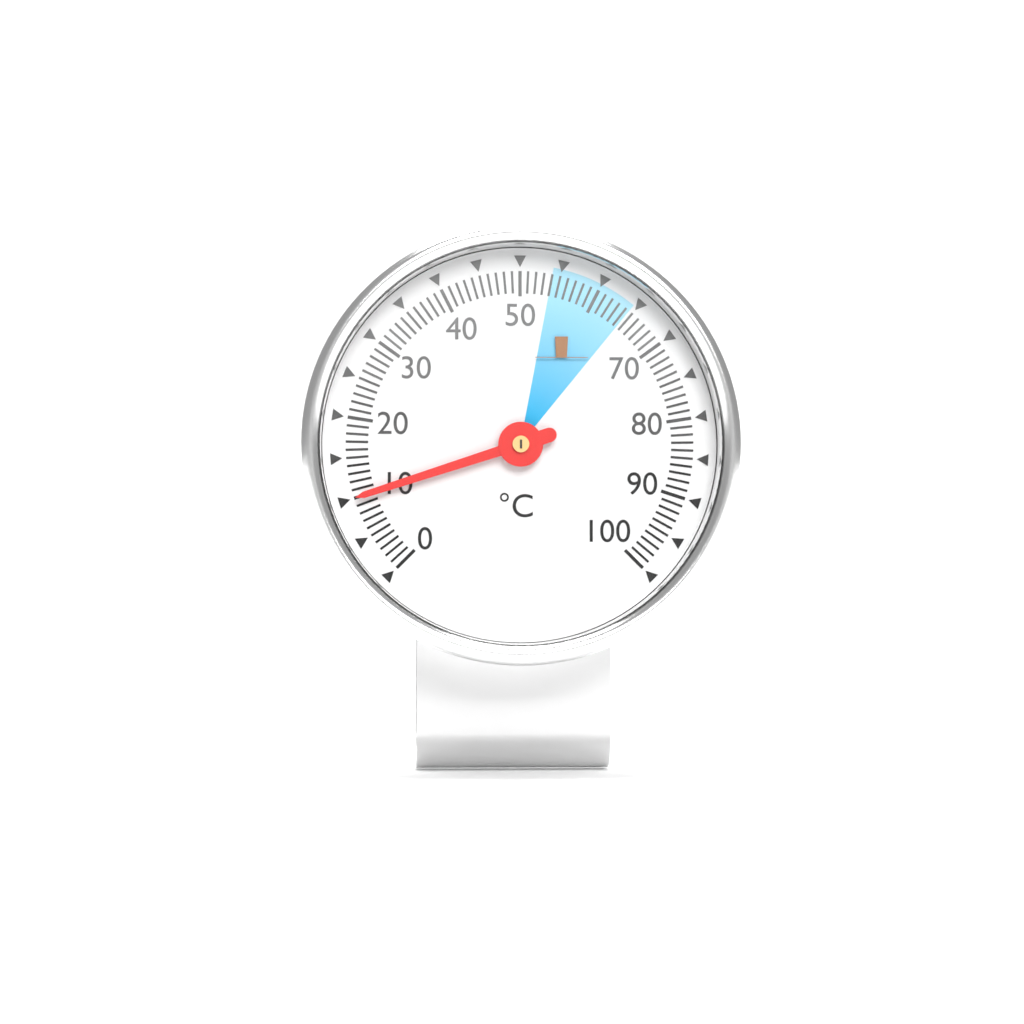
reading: 10 °C
